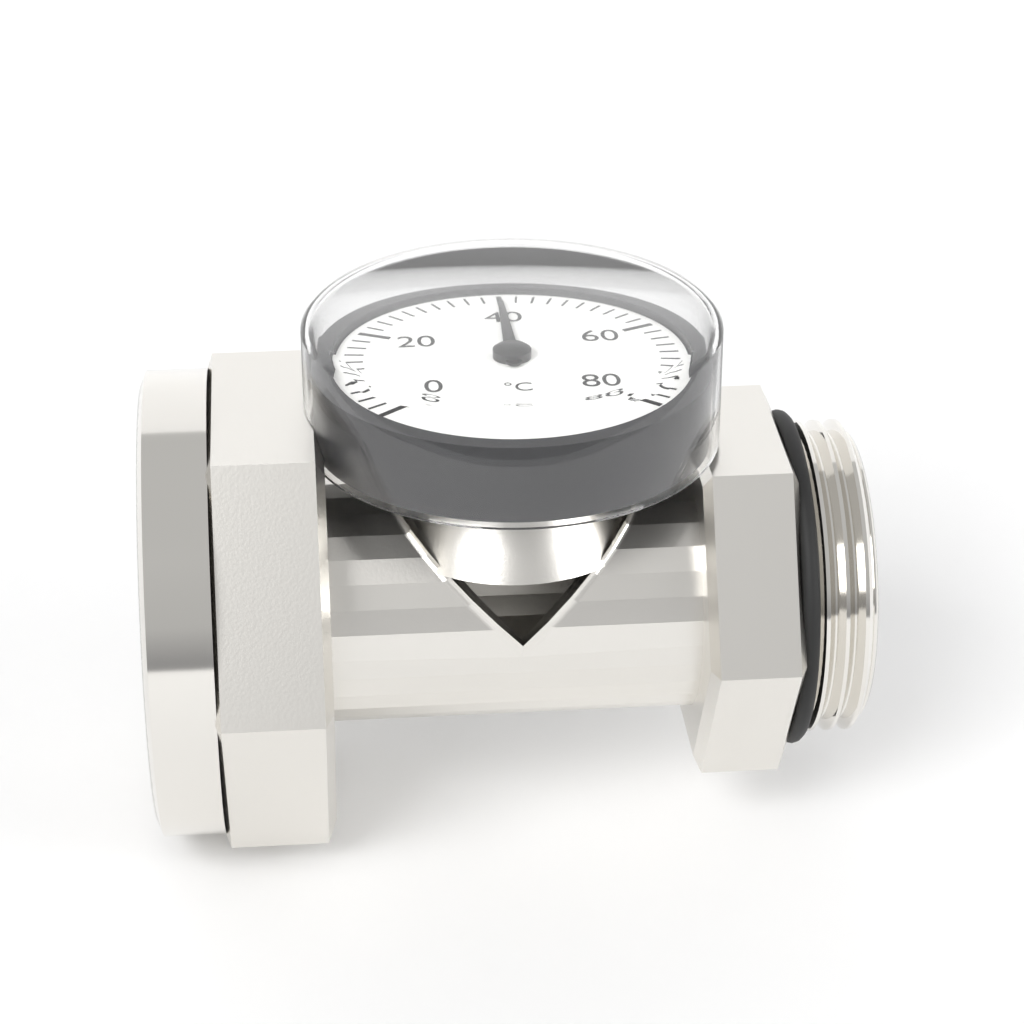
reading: 40 °C
